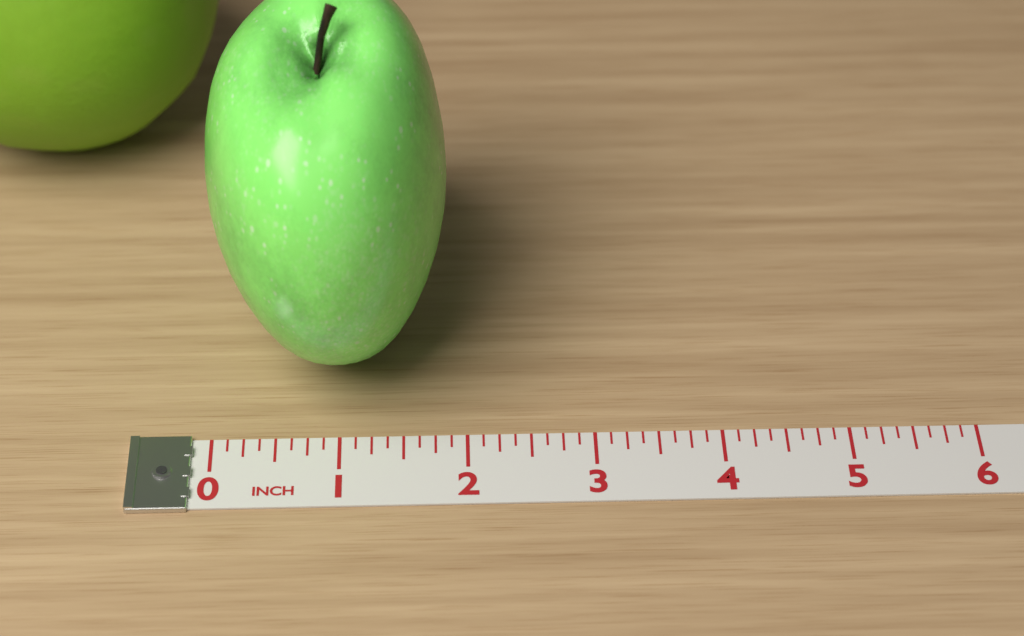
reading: 1.875 inch
